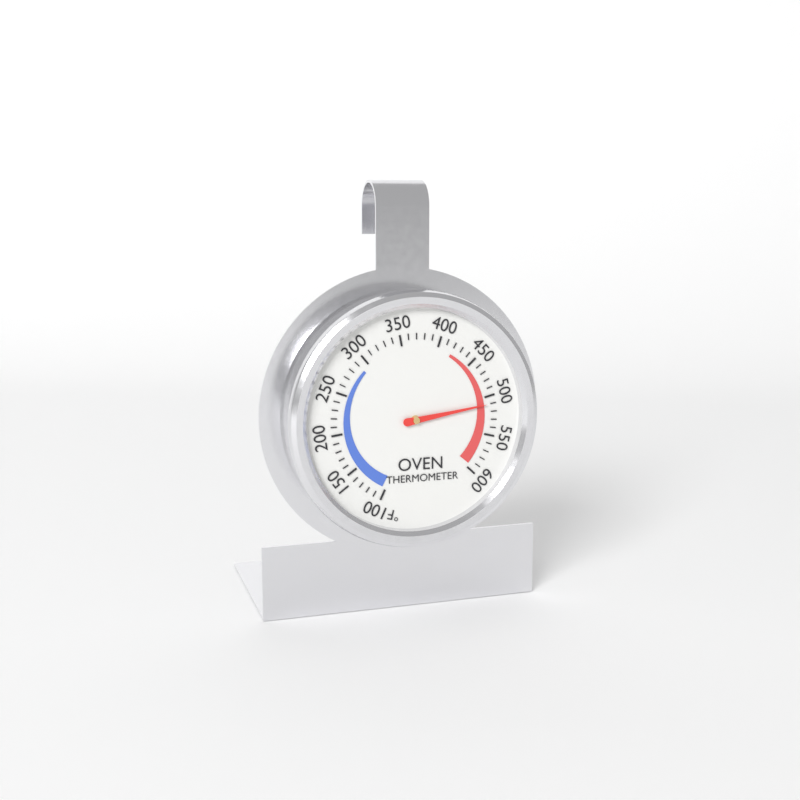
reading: 510 °F
